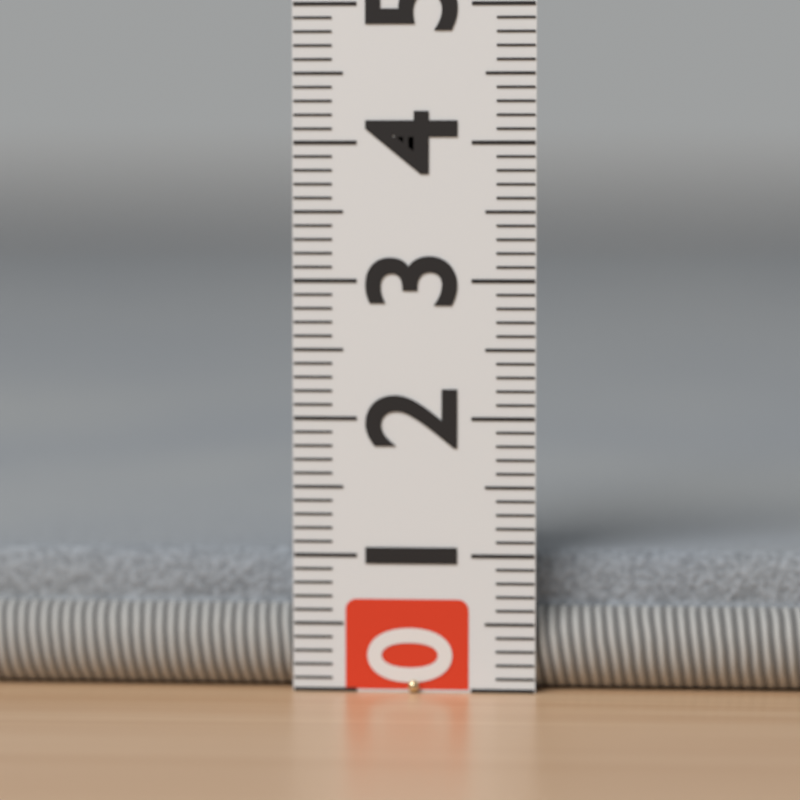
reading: 1.0 (no unit)
